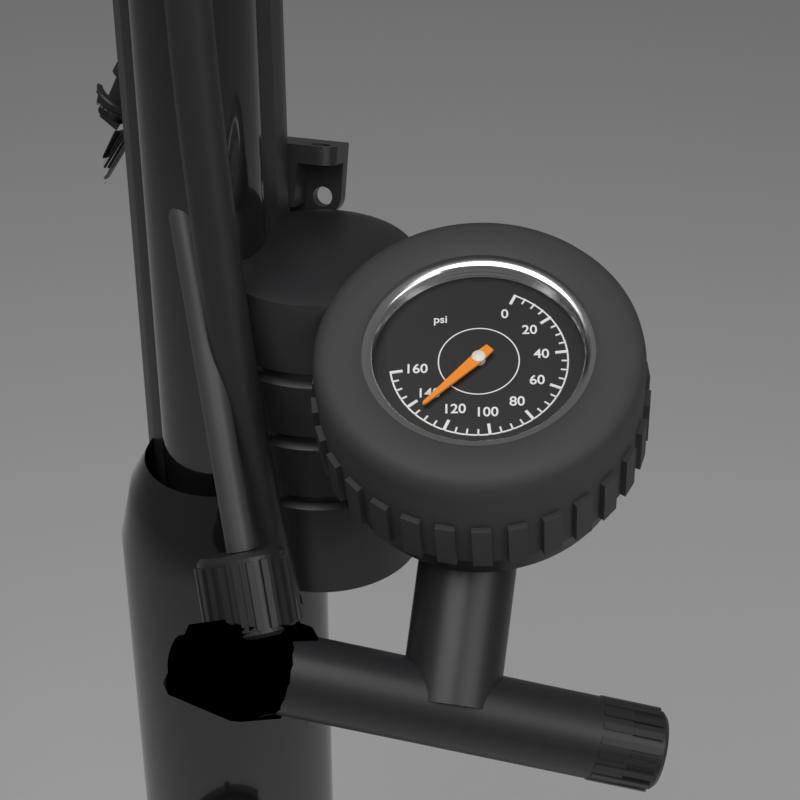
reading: 135 psi
